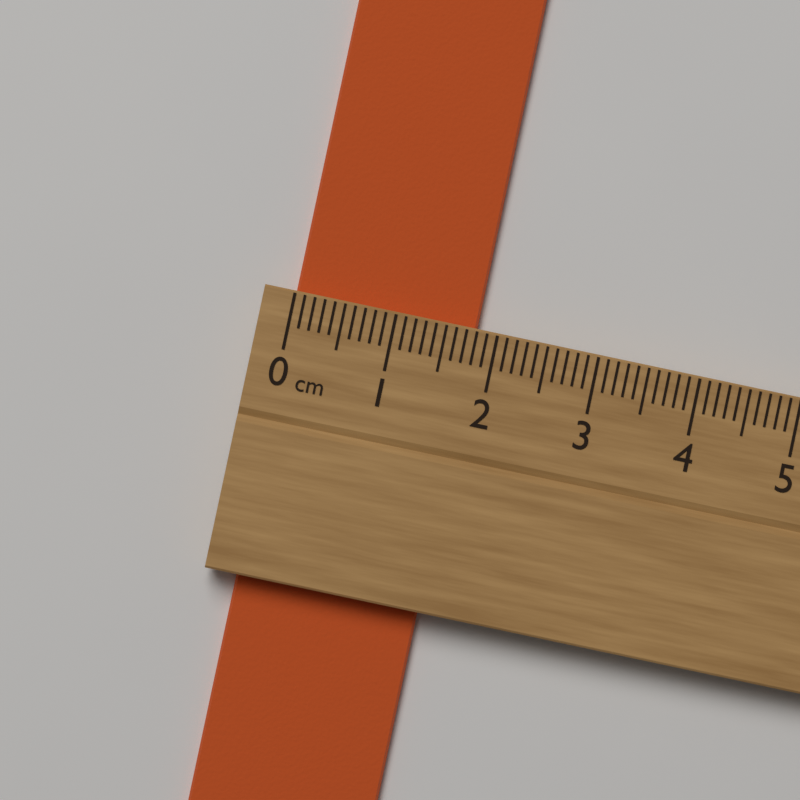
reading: 1.8 cm
